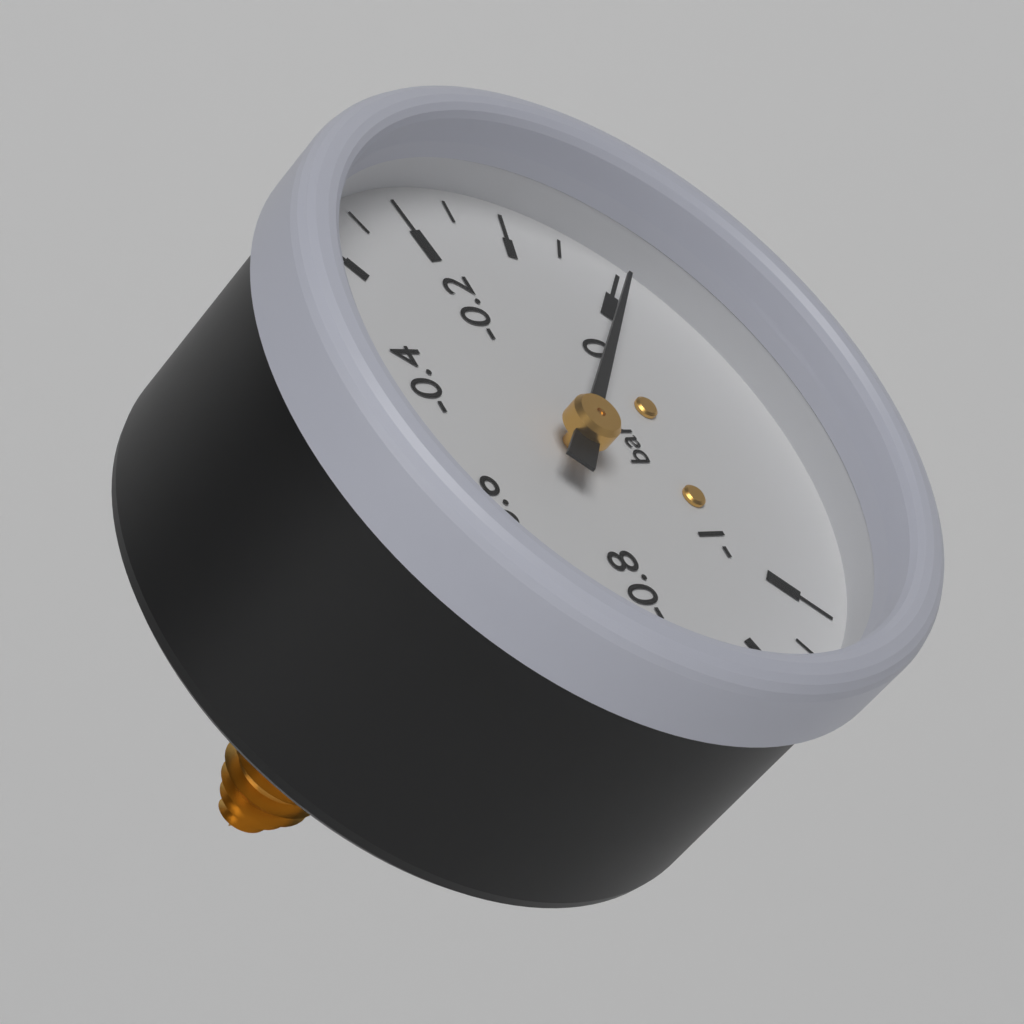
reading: 0.00 bar
